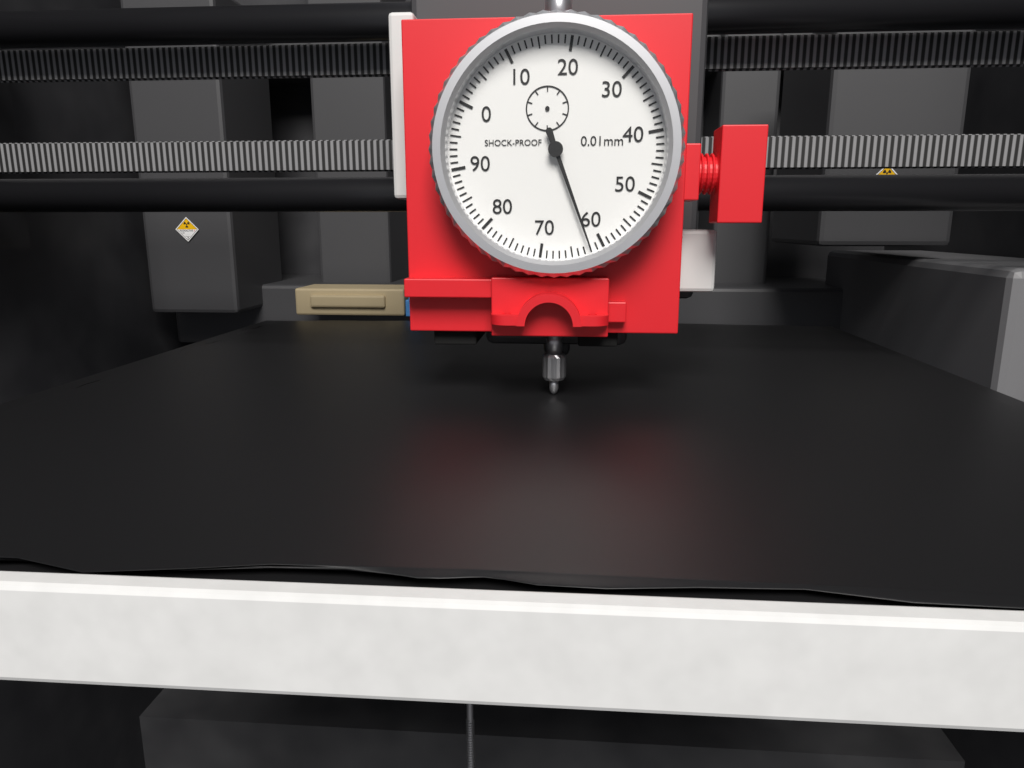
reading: 62 0.01mm
